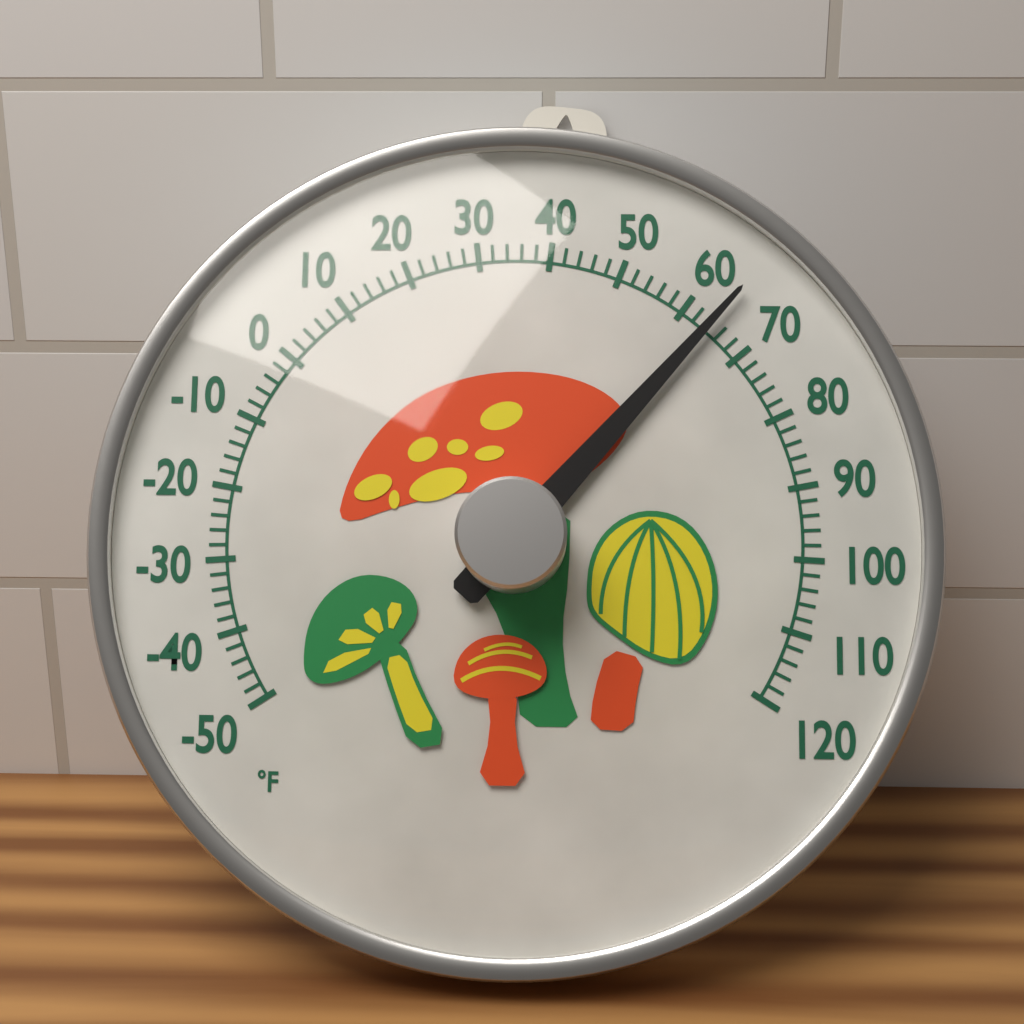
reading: 64 °F
